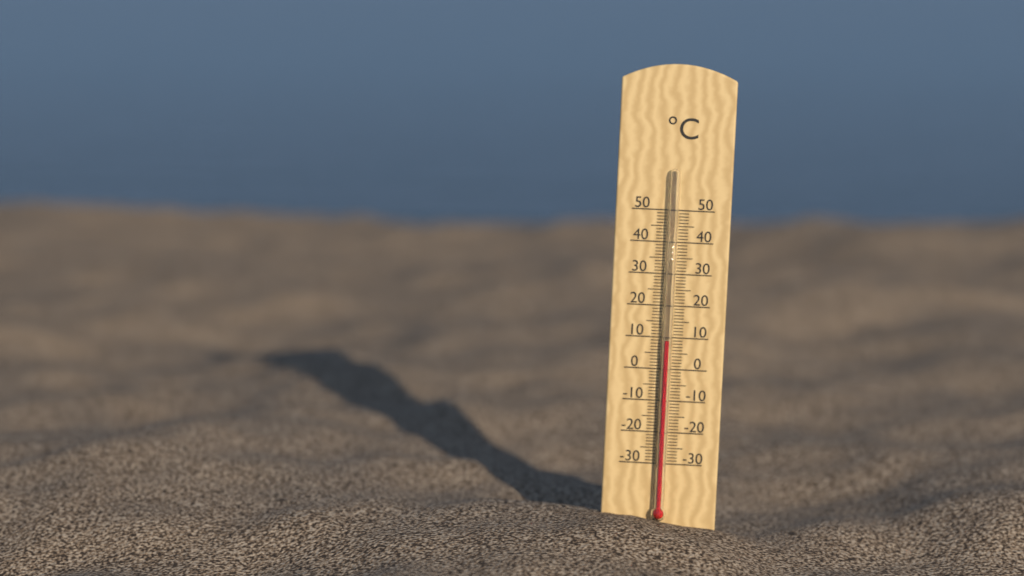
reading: 9 °C
